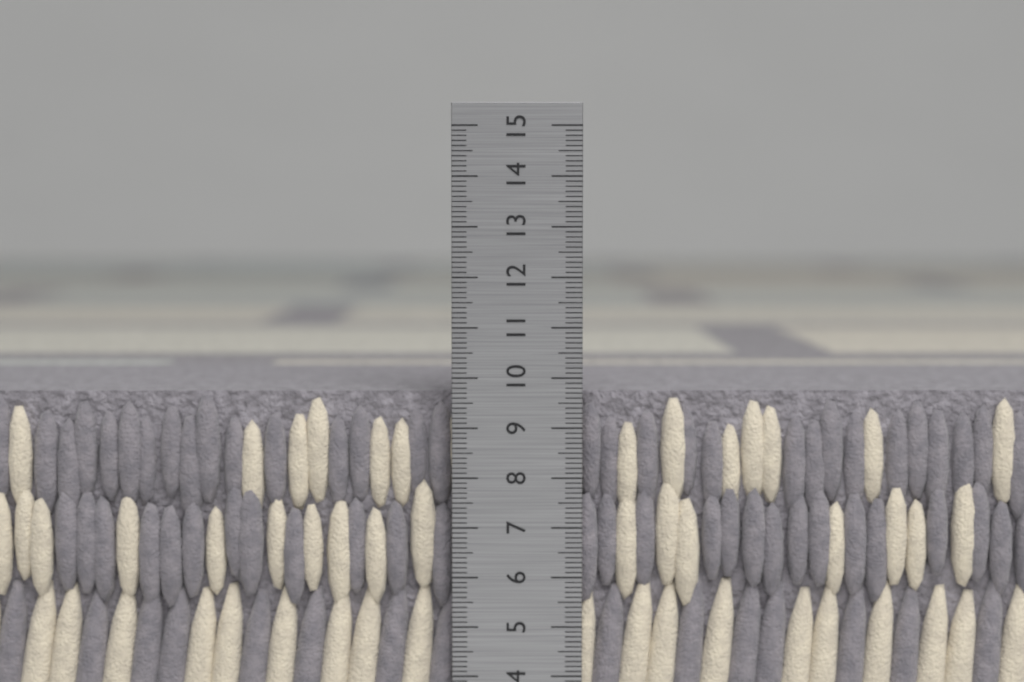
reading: 9.7 cm
